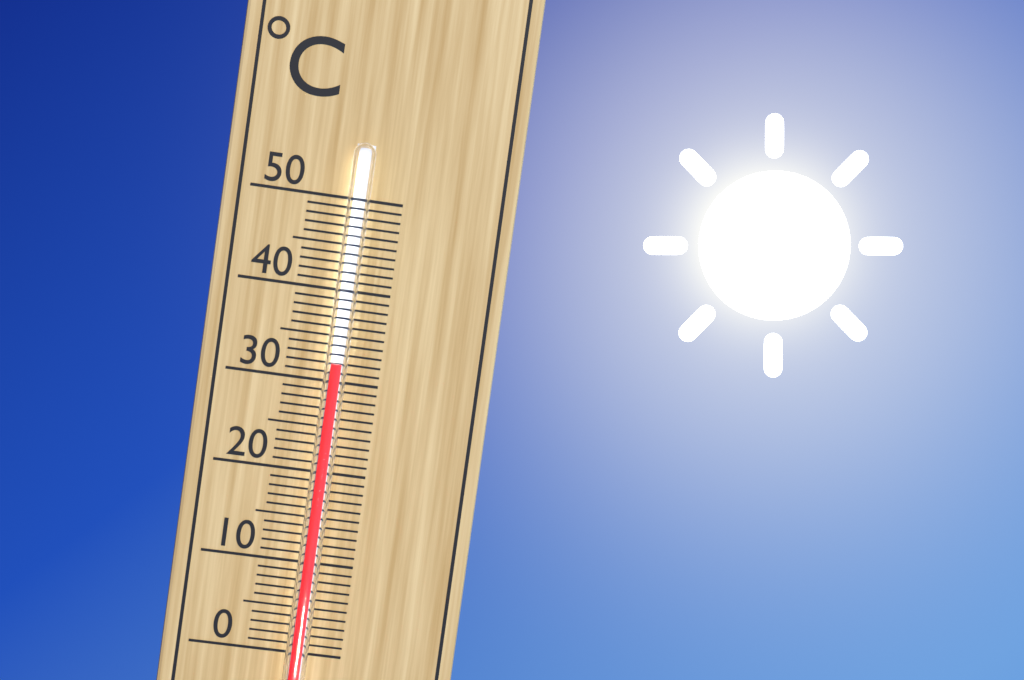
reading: 32 °C
